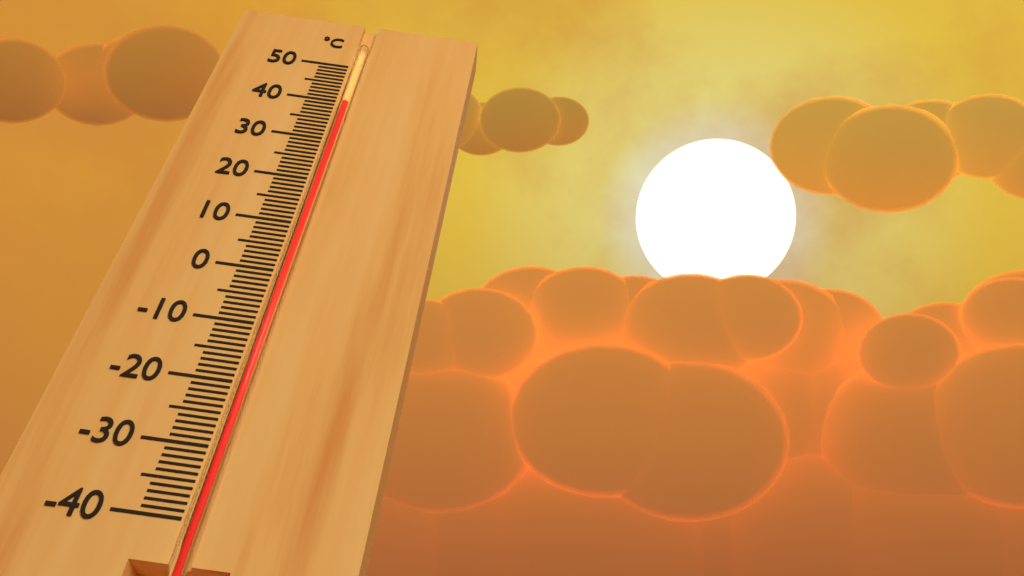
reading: 40 °C
